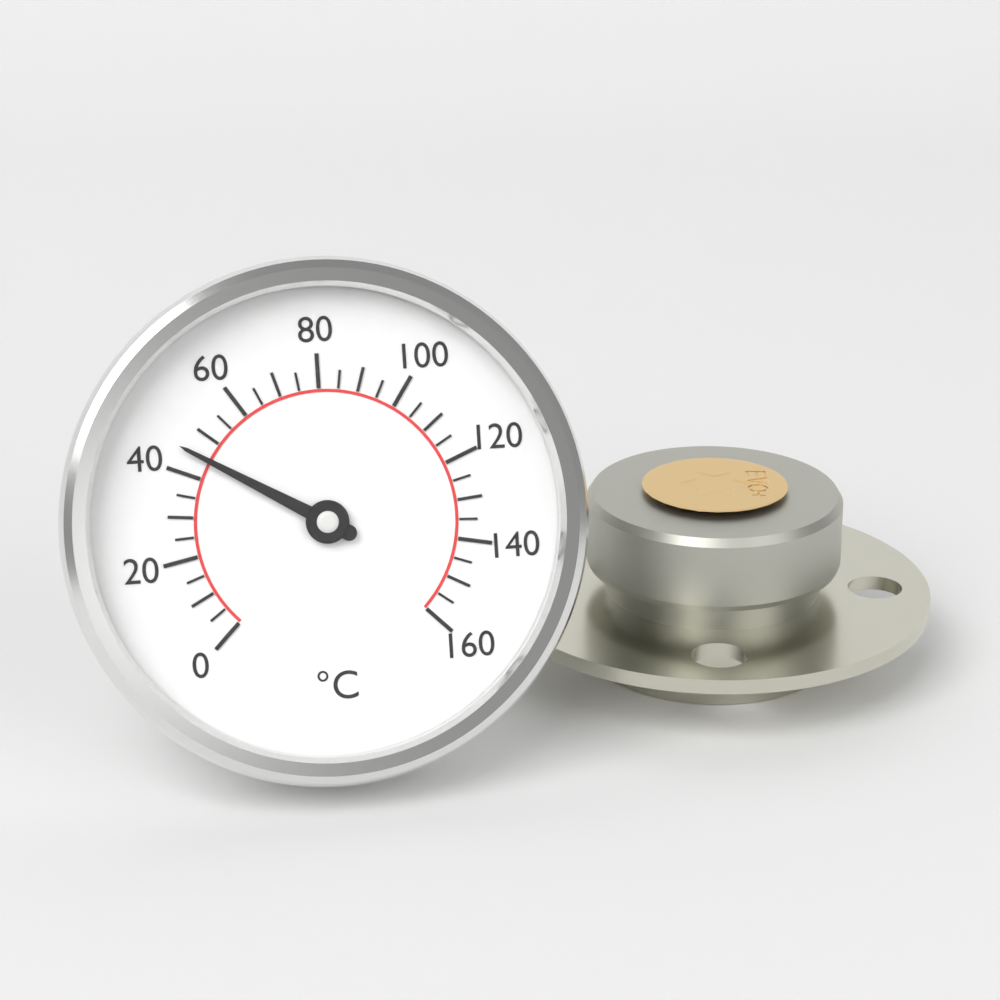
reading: 45 °C
